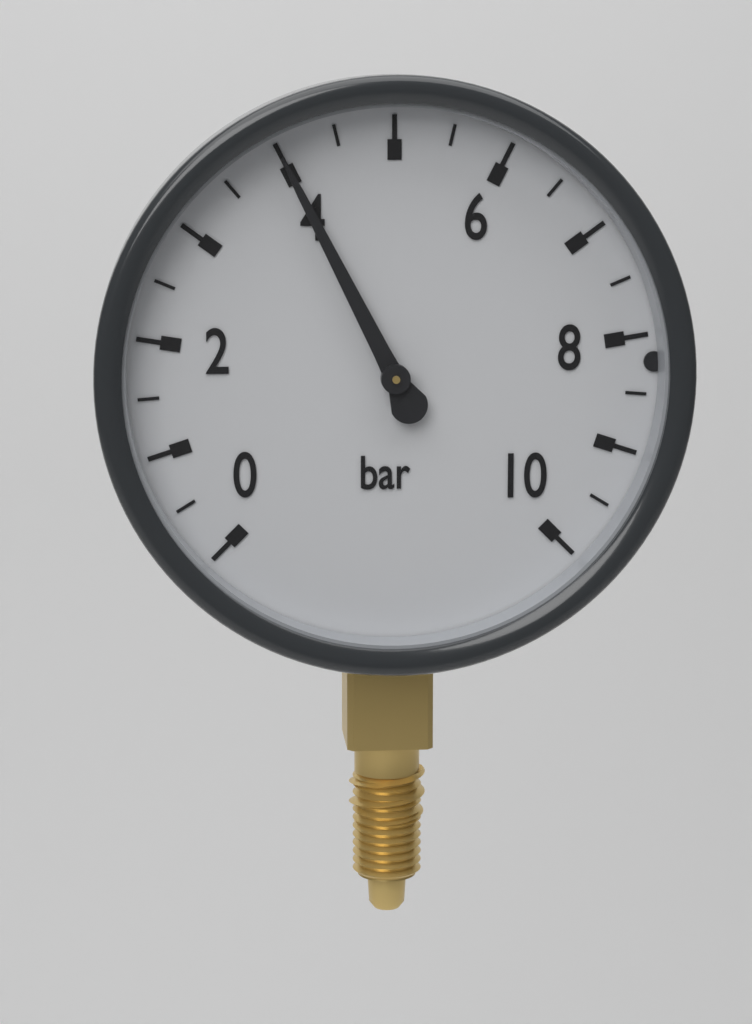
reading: 4.0 bar
